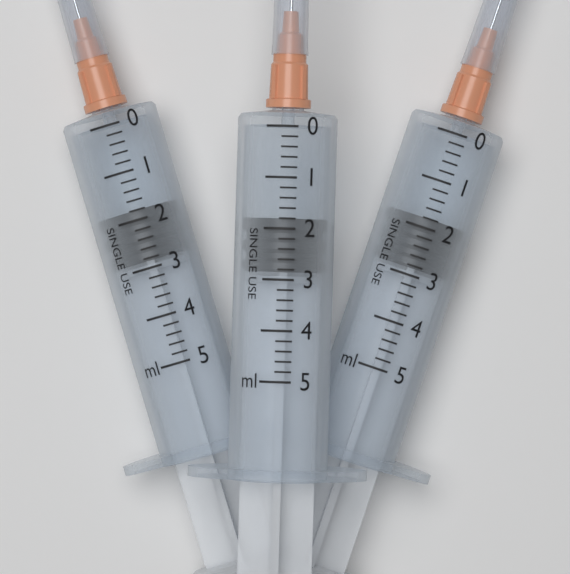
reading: 1.8 ml
